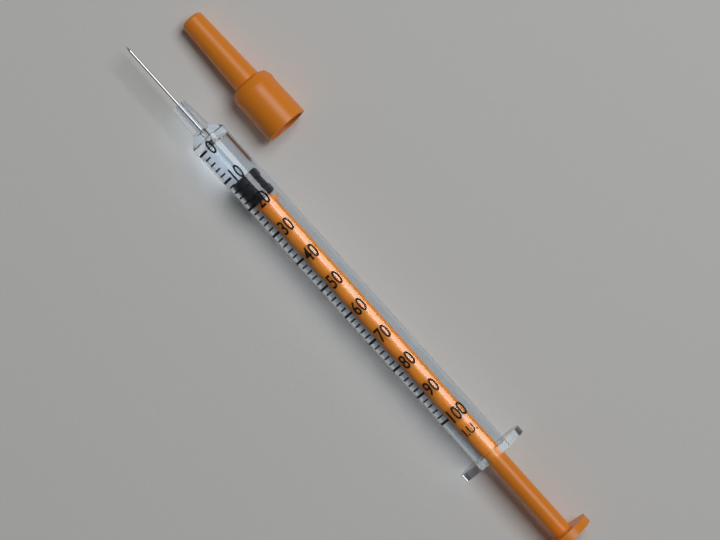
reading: 12 I.U.
